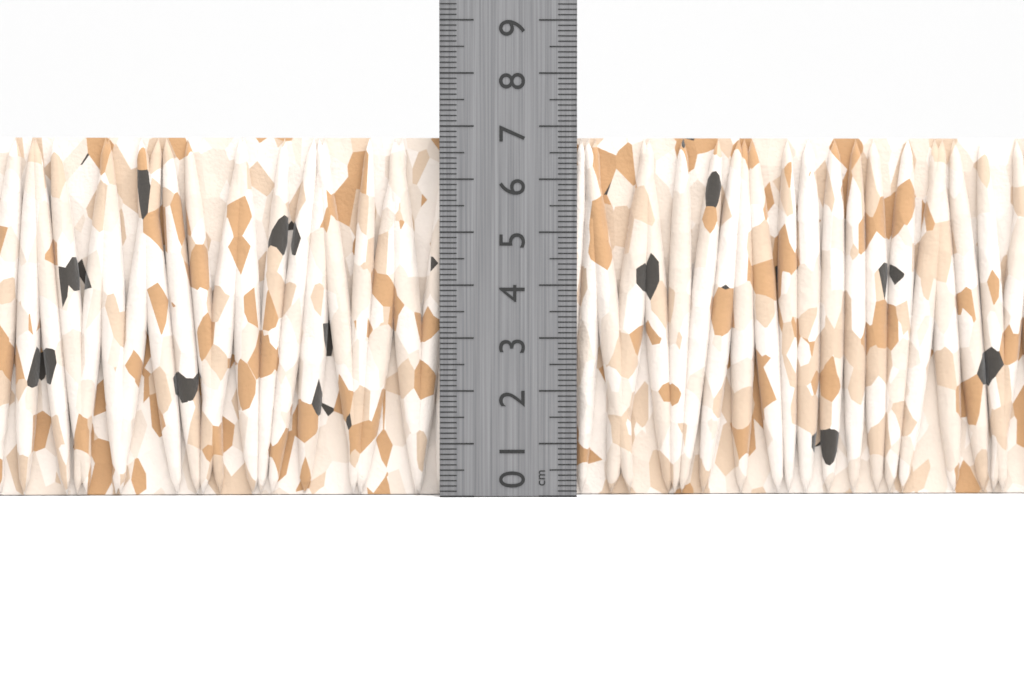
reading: 6.8 cm
